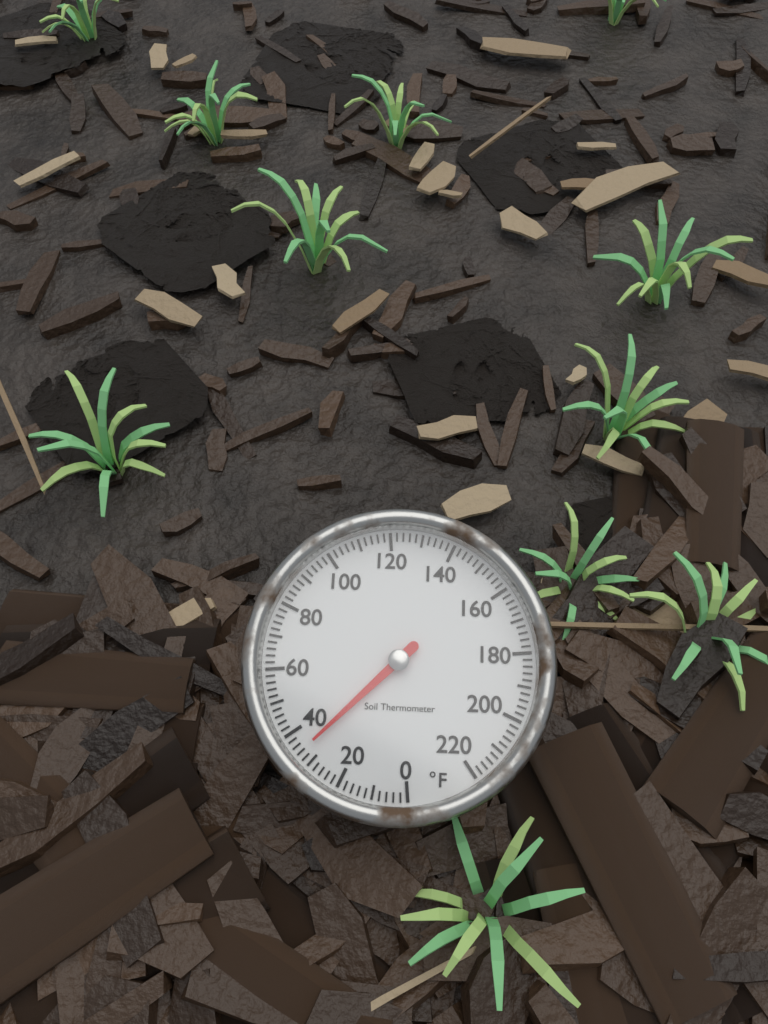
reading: 34 °F
